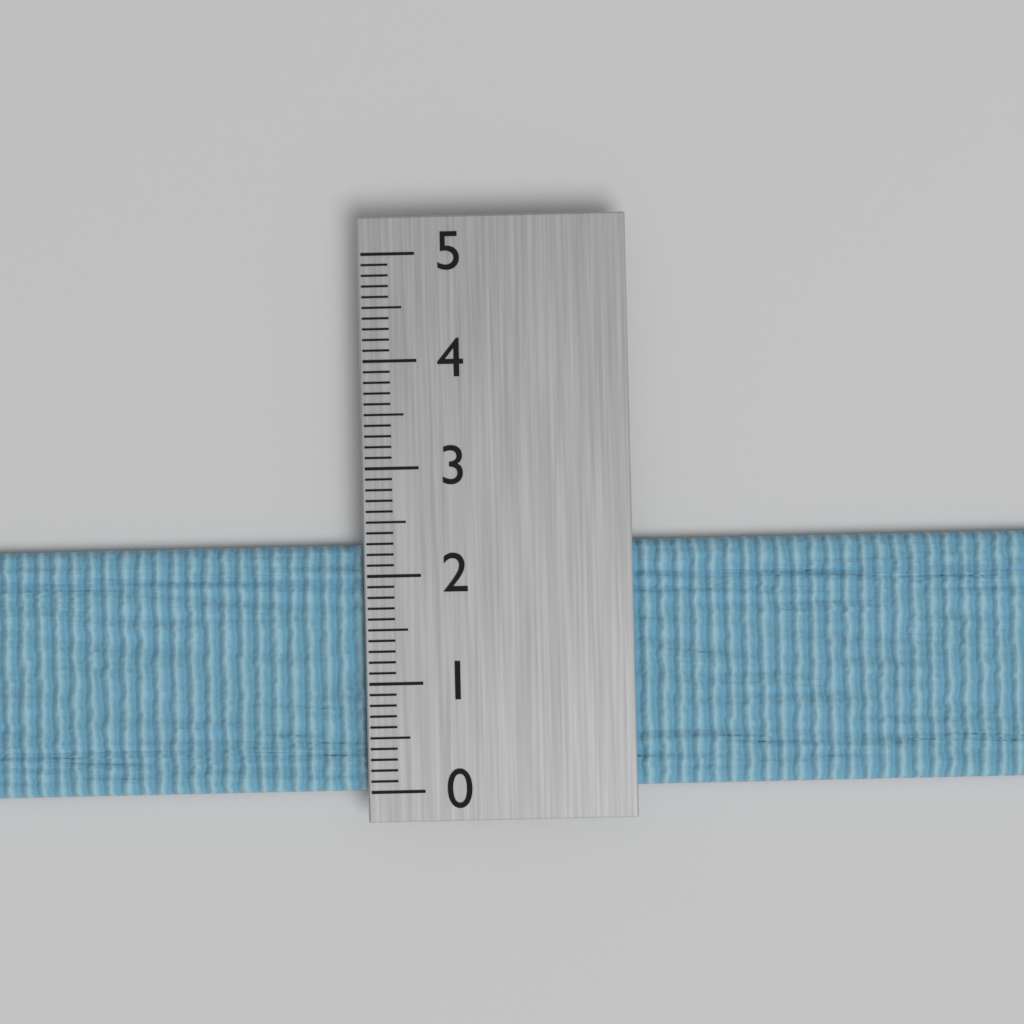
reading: 2.3 (no unit)
